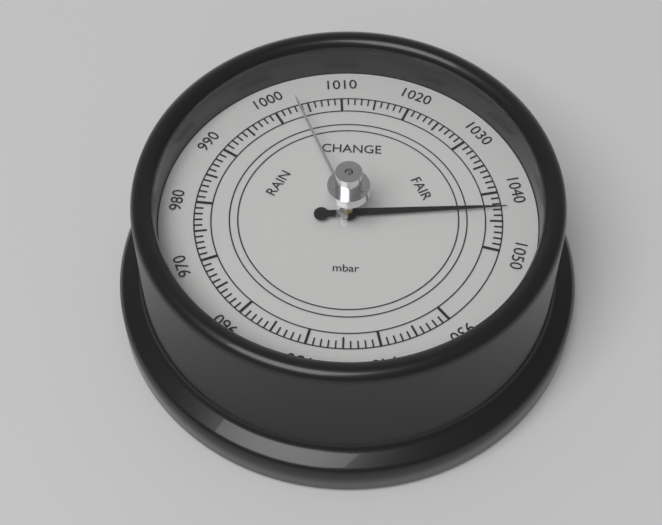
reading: 1043 mbar
